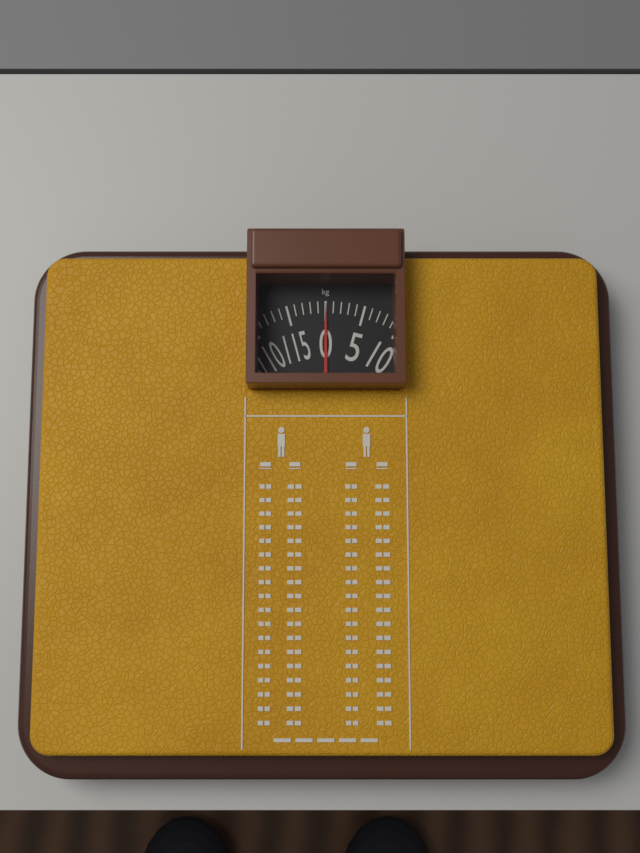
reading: 0 kg
